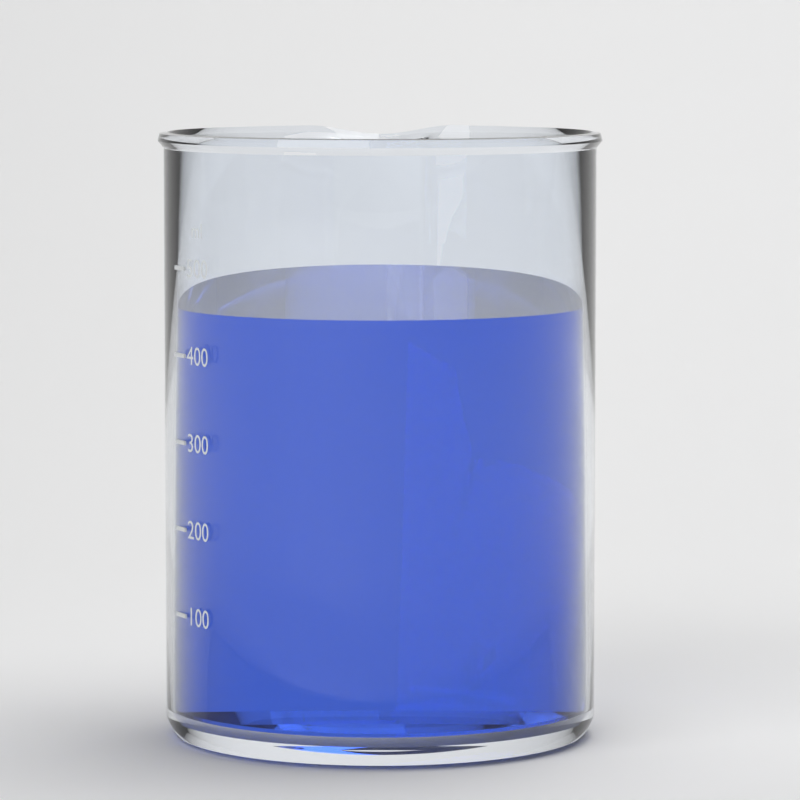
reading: 450 ml
